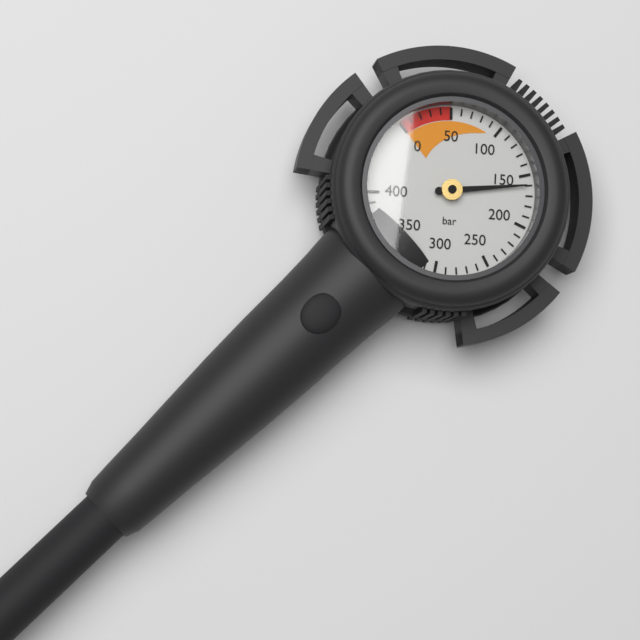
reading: 160 bar
